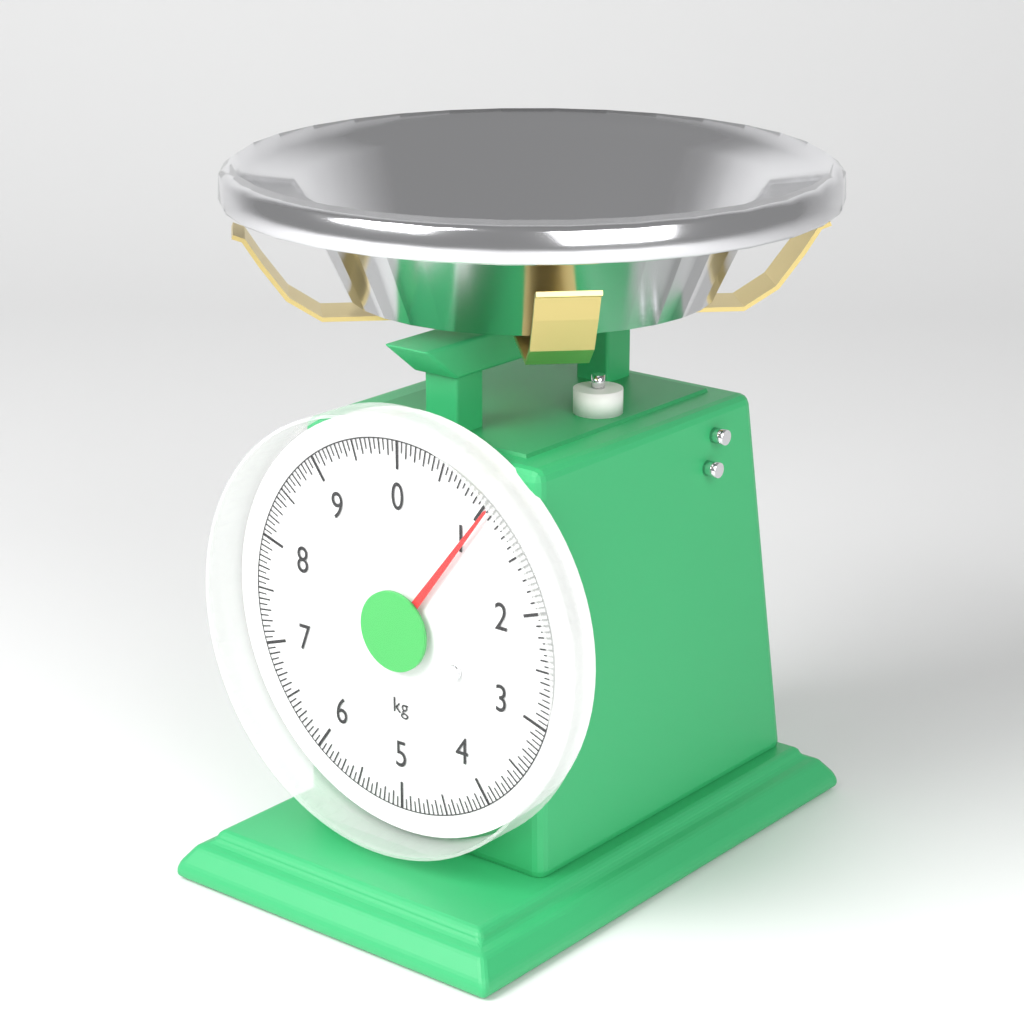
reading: 1.05 kg
